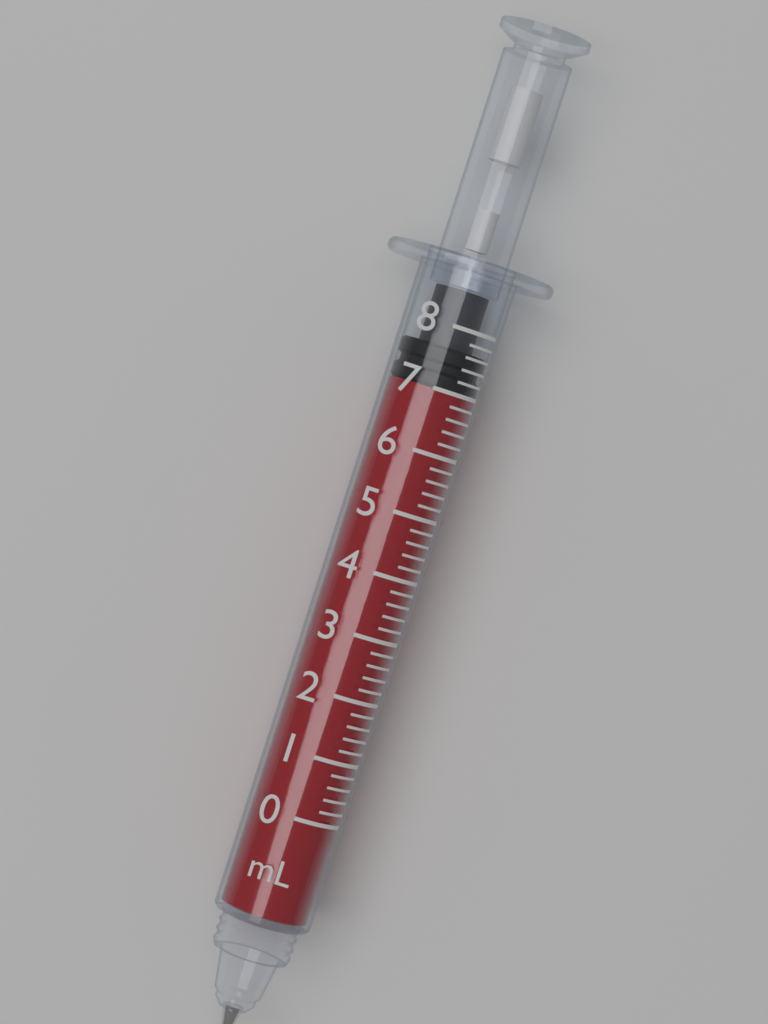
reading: 7.0 mL
